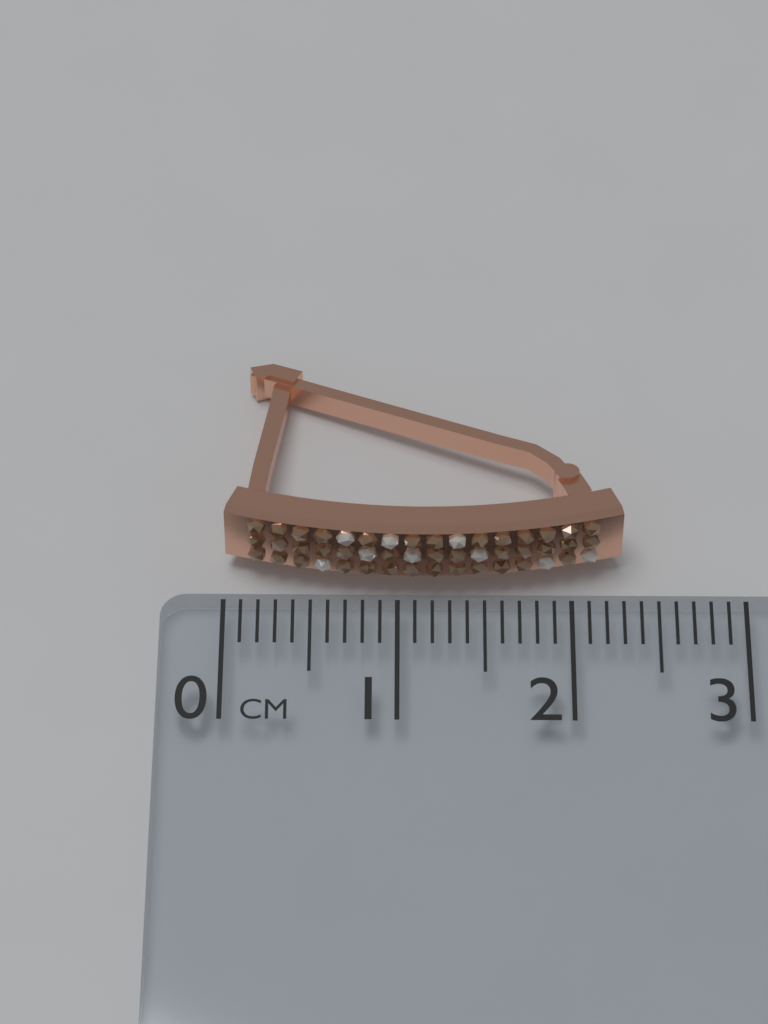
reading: 2.3 cm
